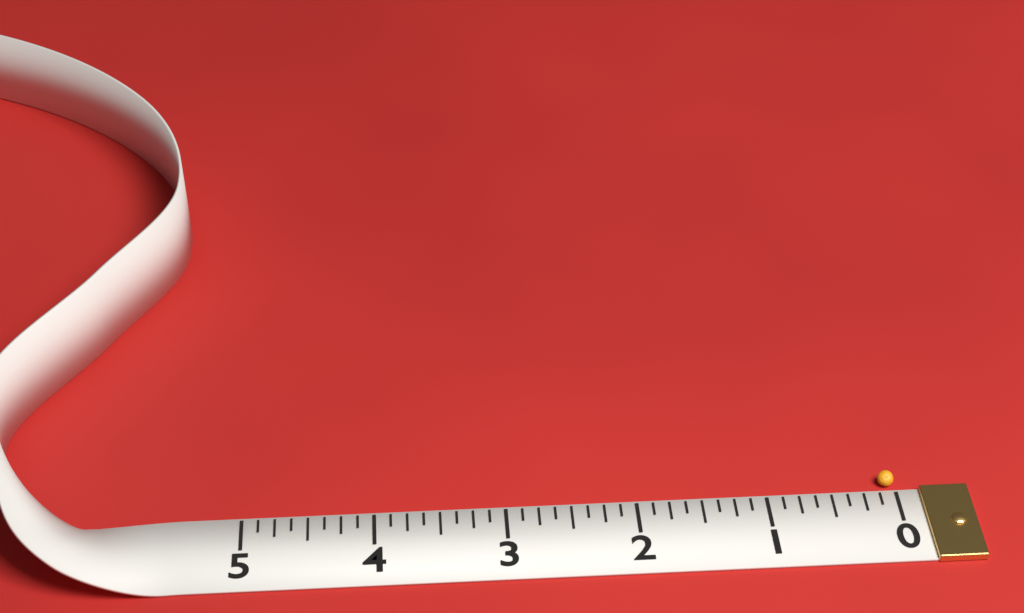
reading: 0.125 (no unit)
